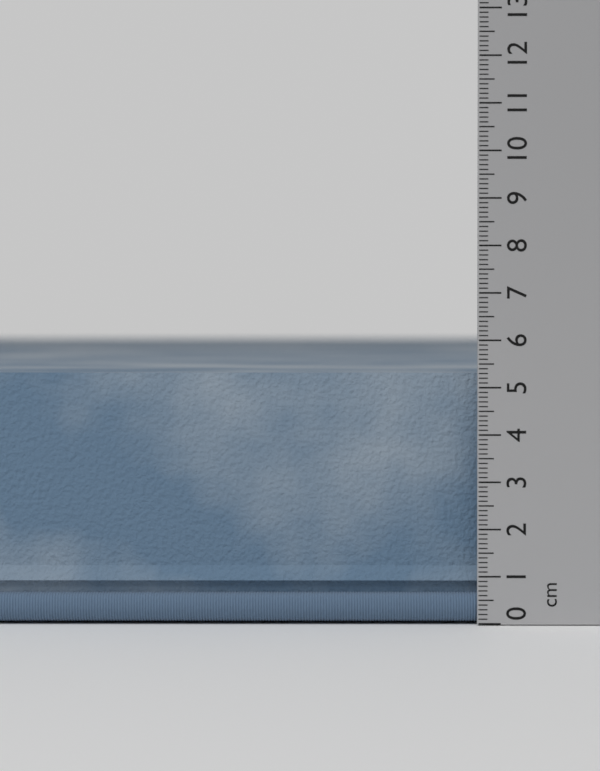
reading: 5.5 cm
